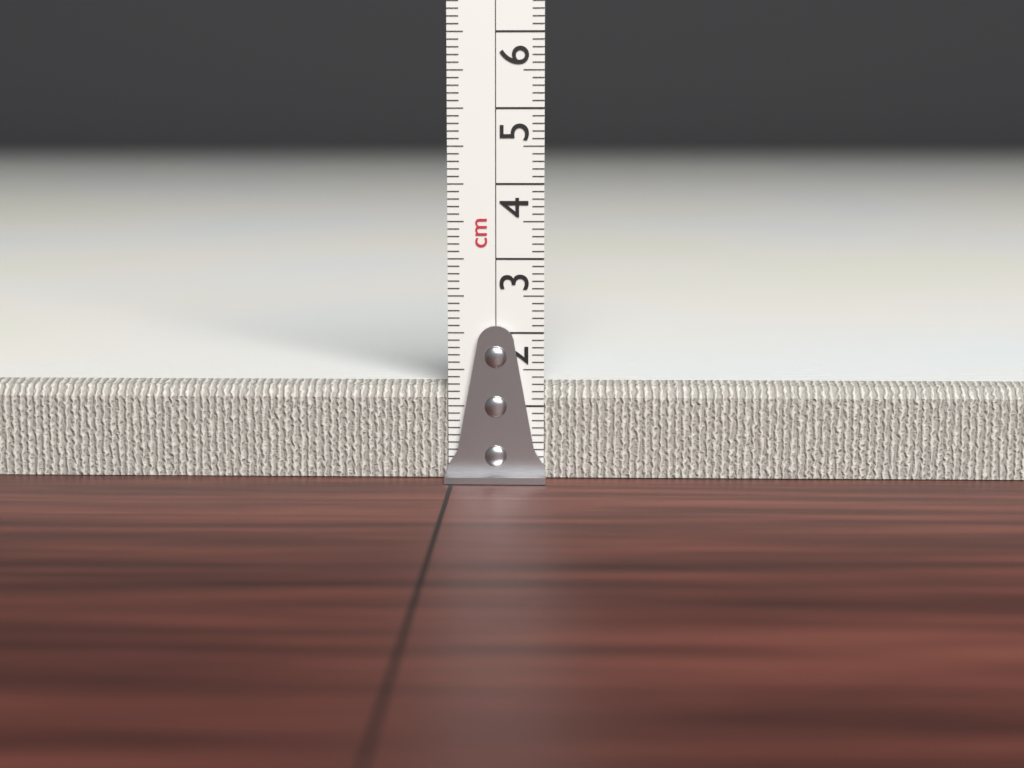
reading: 1.3 cm
